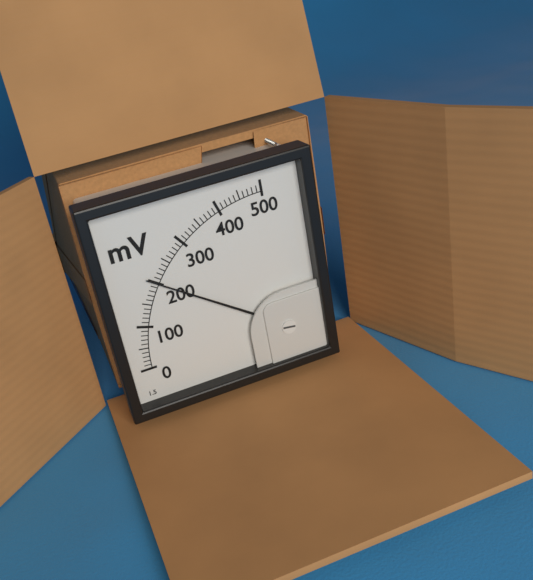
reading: 200 mV
